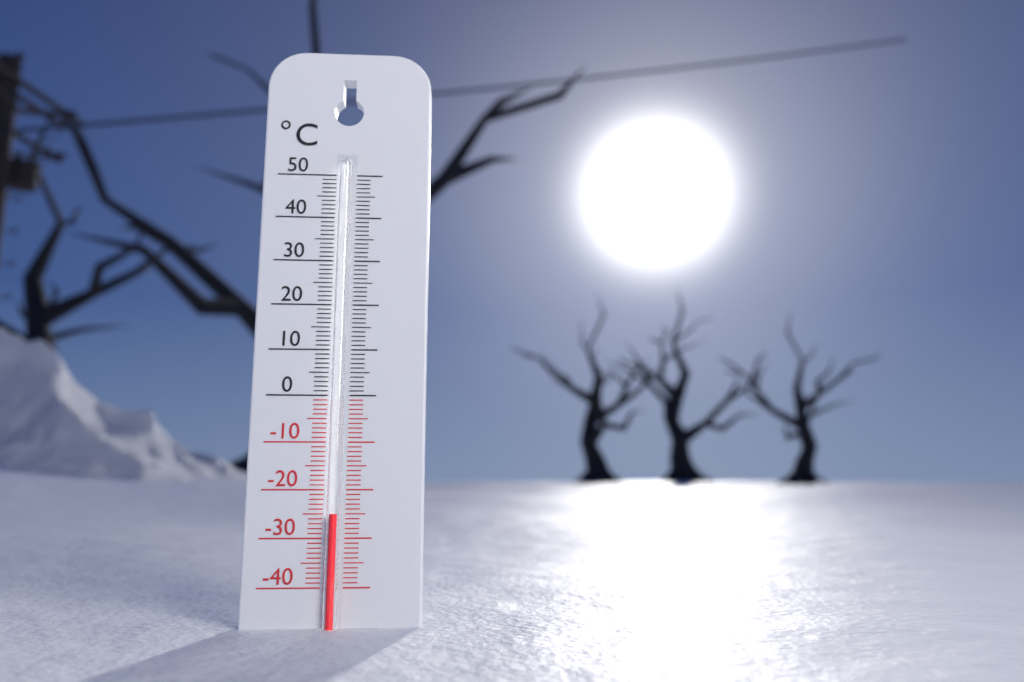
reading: -25 °C
